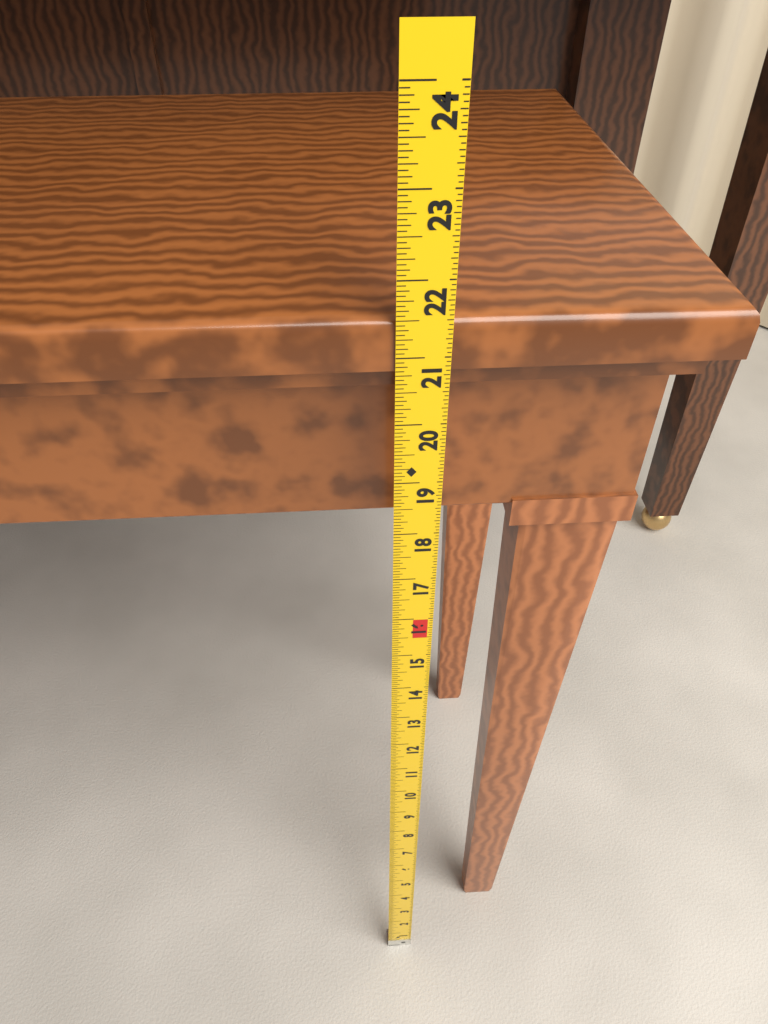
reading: 21.5000 in
